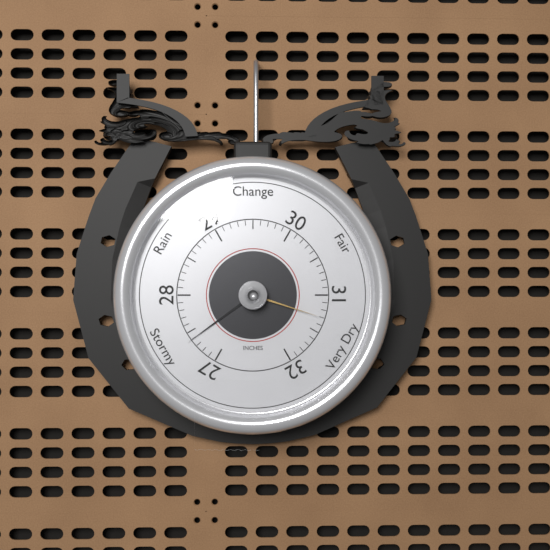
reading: 27.4 inHg
